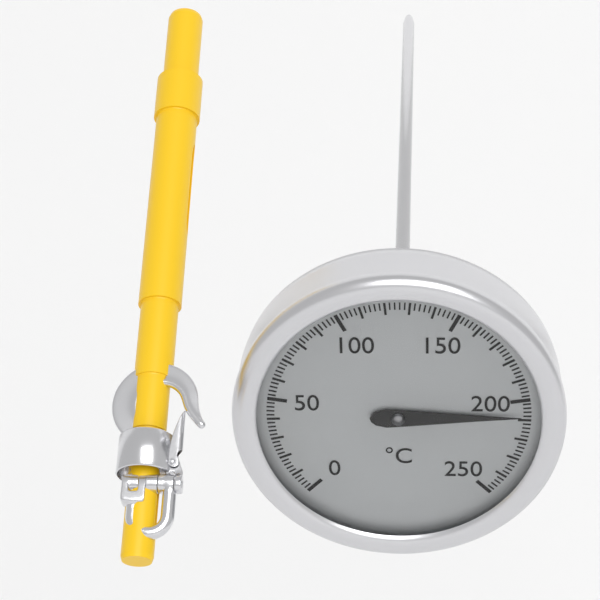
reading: 208 °C
